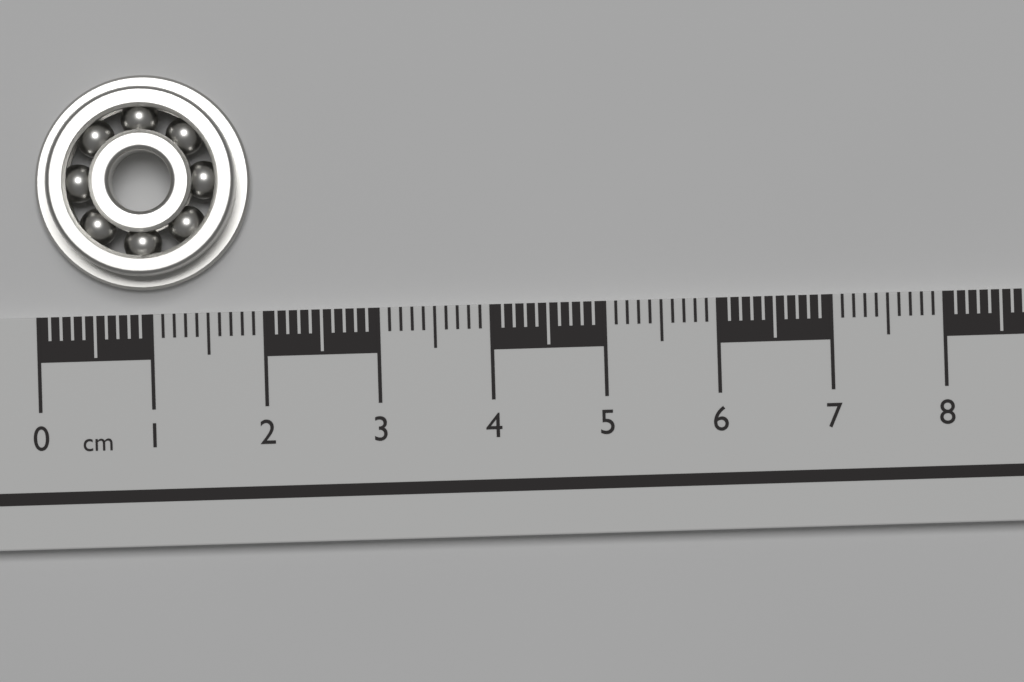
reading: 1.9 cm
